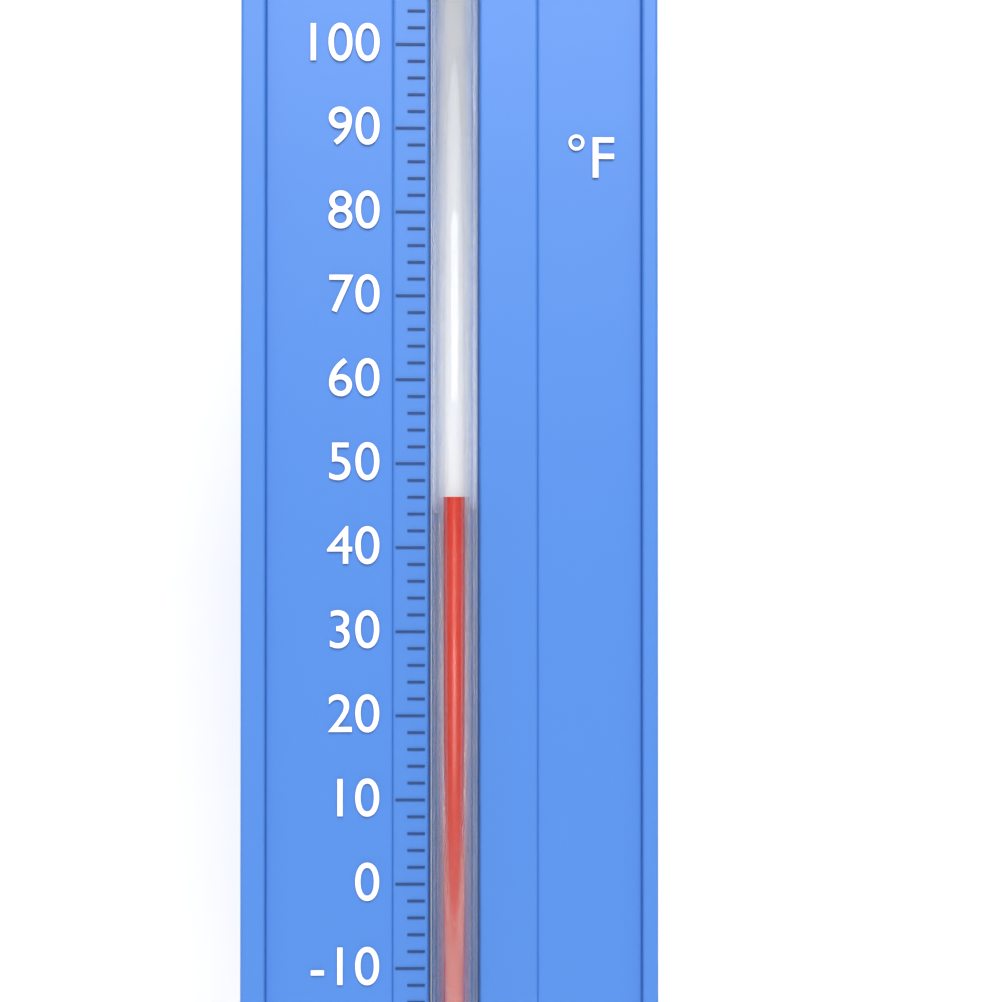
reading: 46 °F
